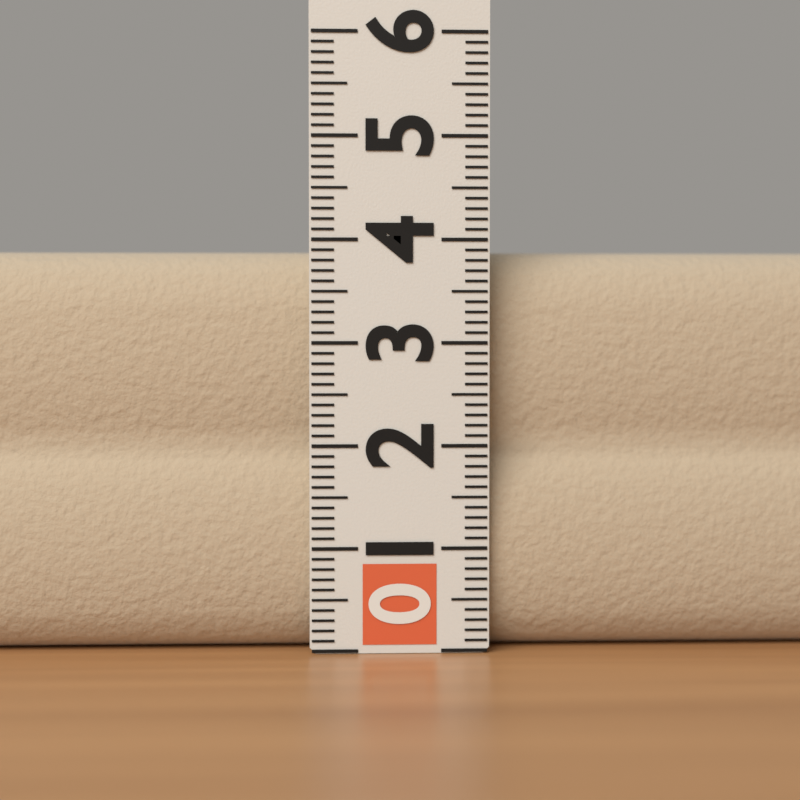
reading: 3.9 (no unit)
